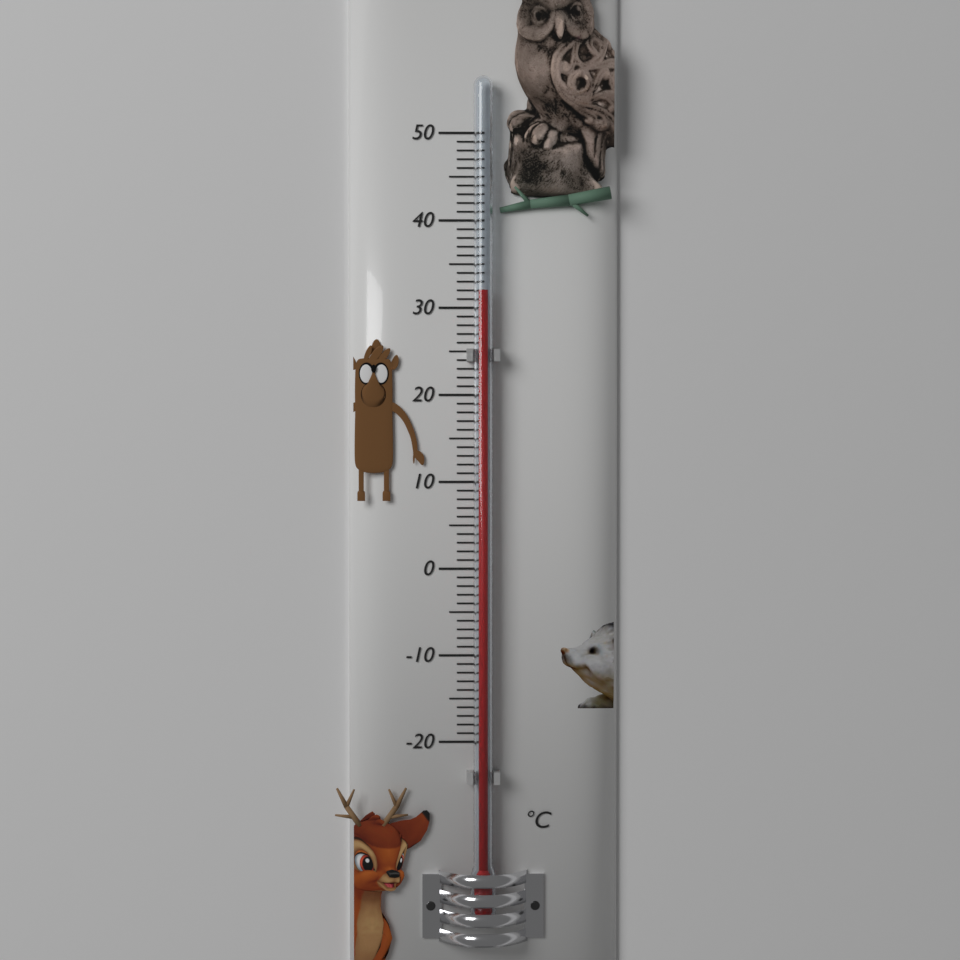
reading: 32 °C
